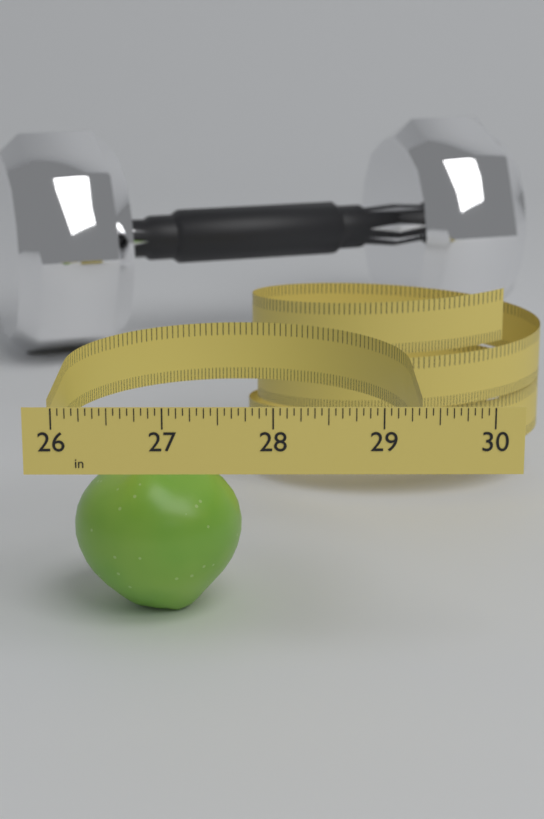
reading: 27.6875 in
